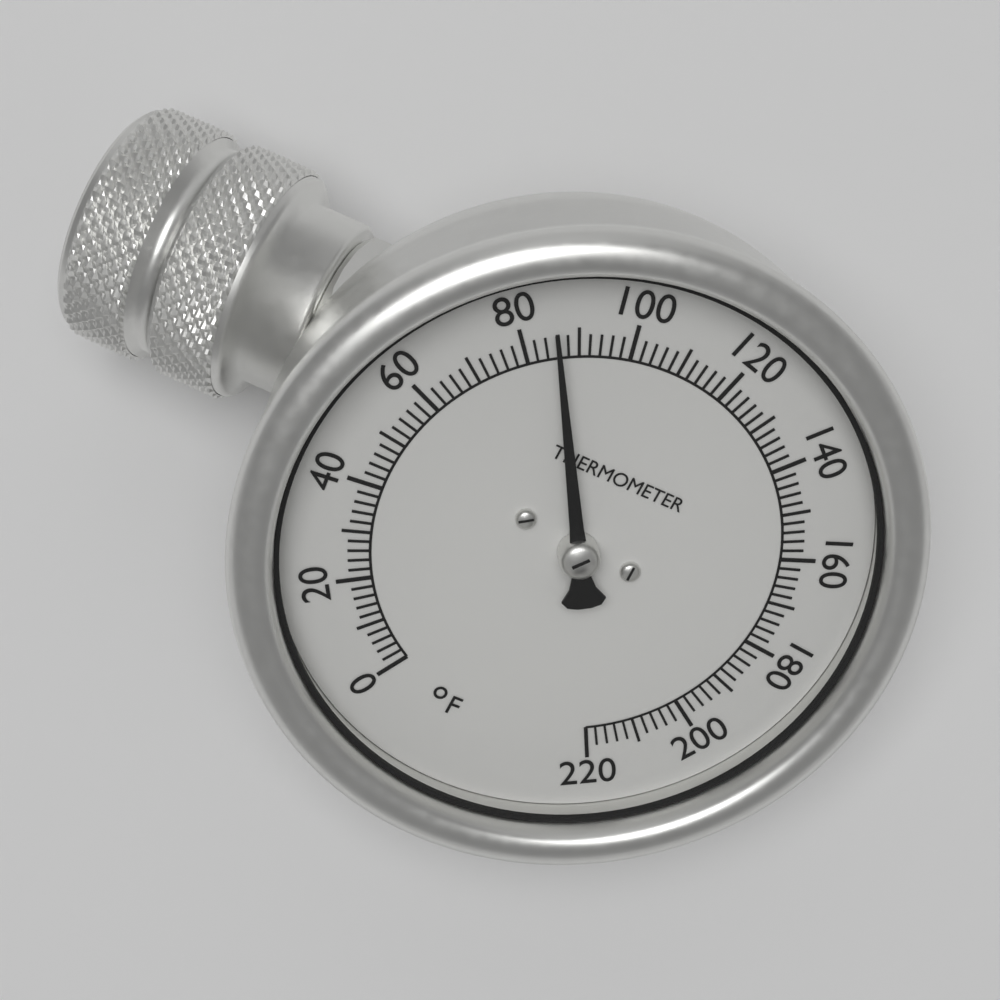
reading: 86 °F
